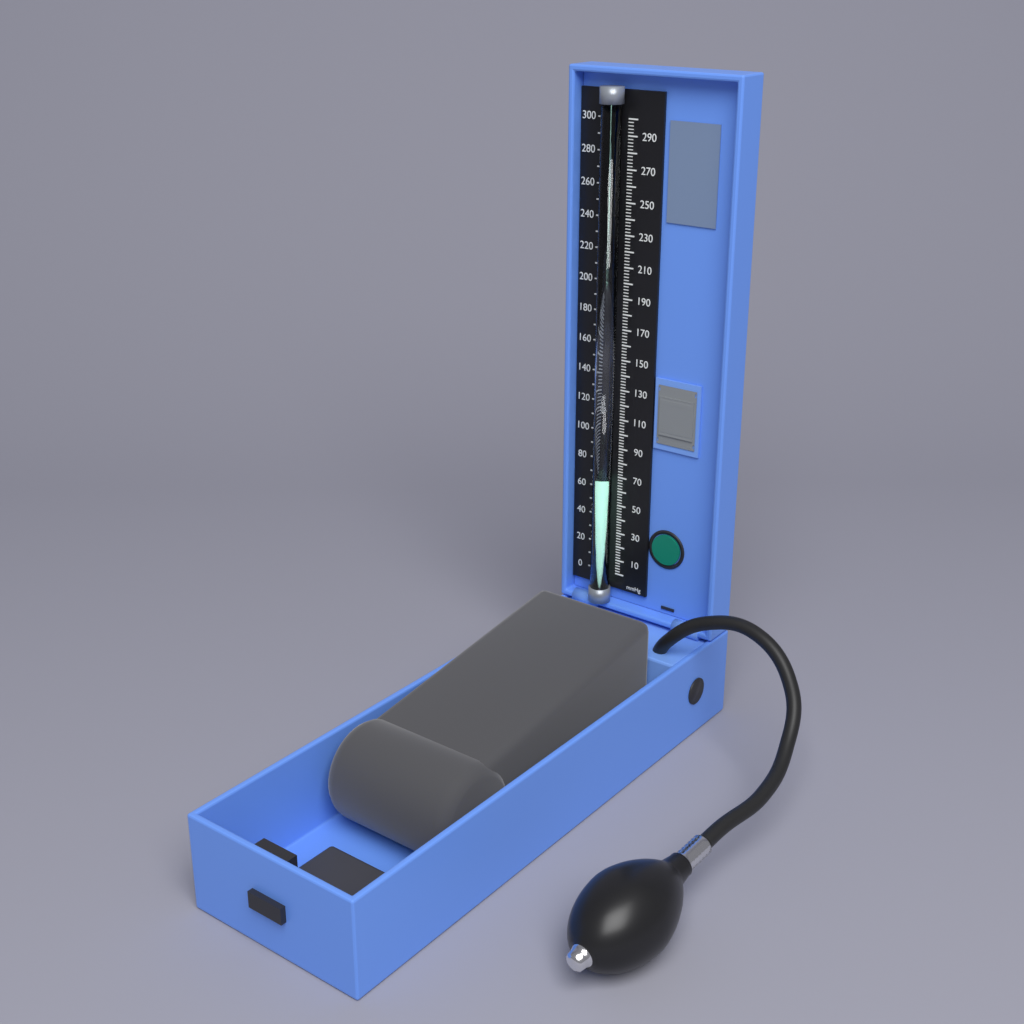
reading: 70 mmHg
